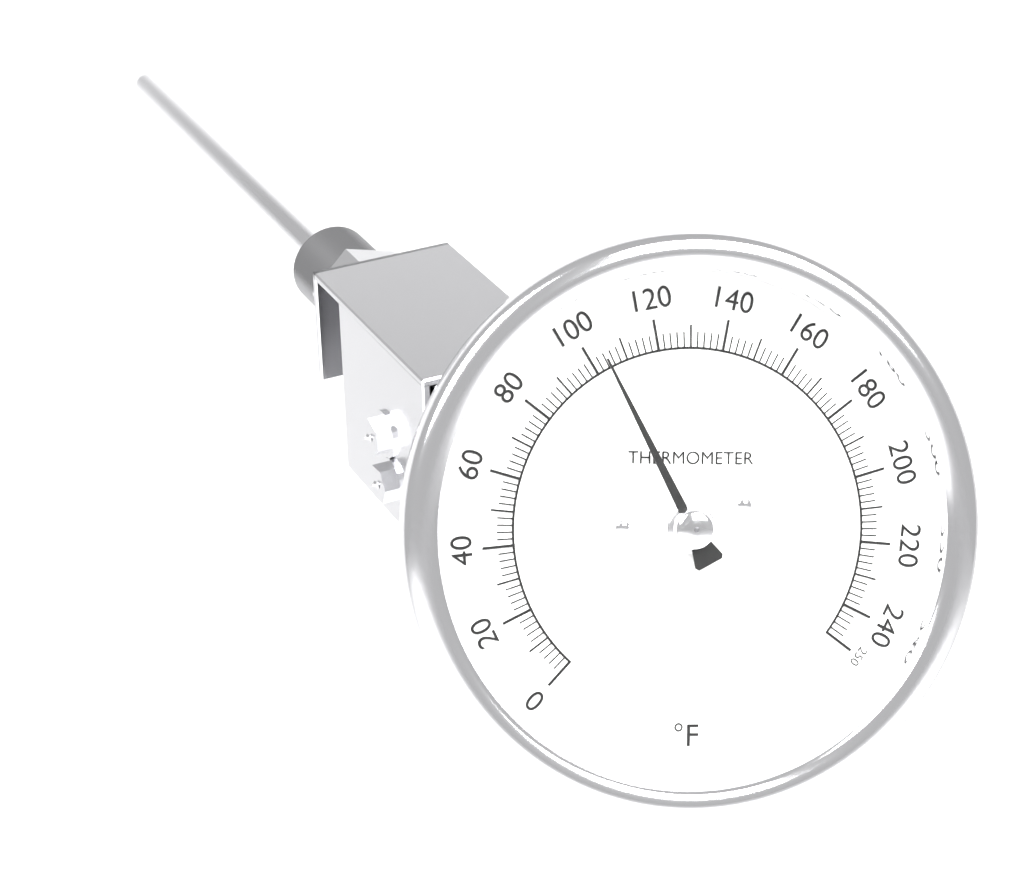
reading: 104 °F
